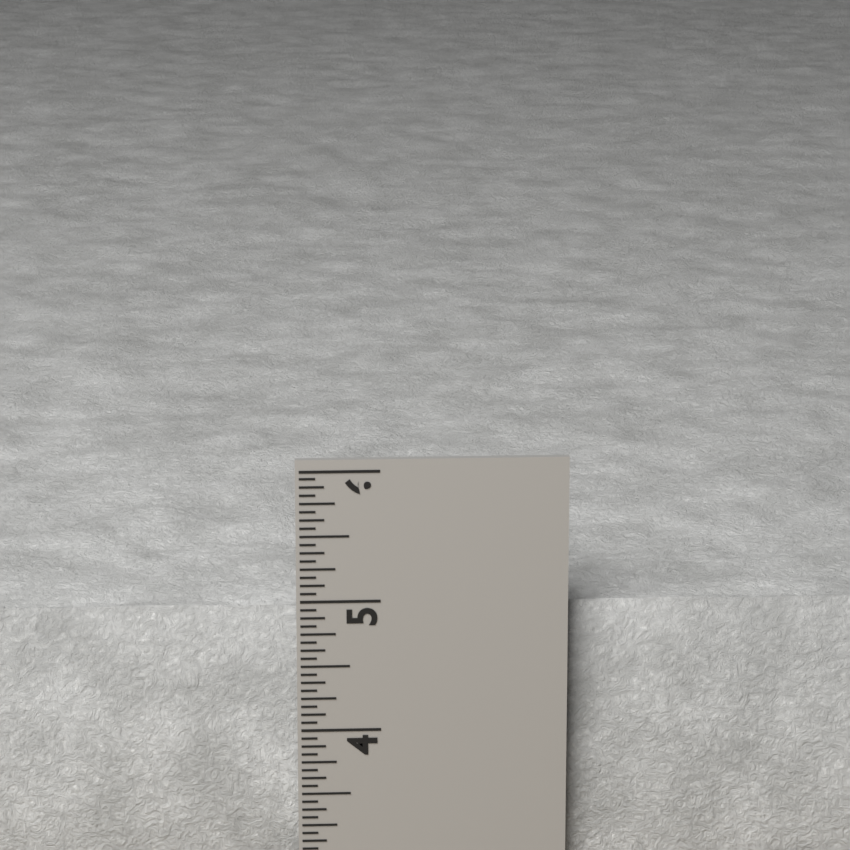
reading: 4.9375 in
